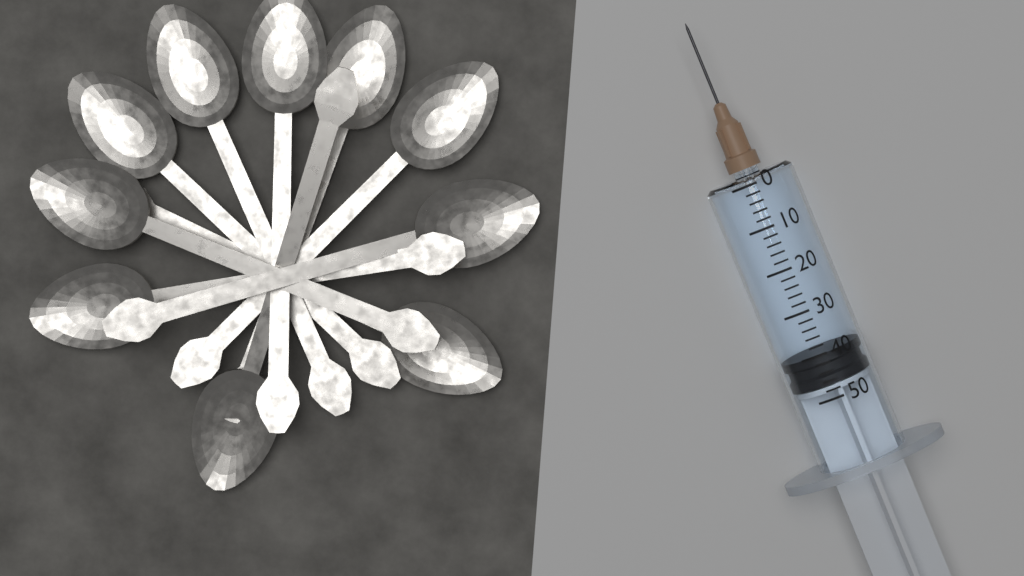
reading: 40 (no unit)
